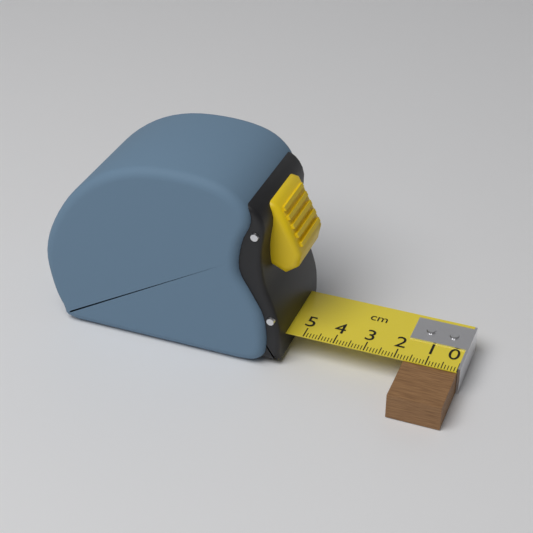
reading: 1.7 cm
